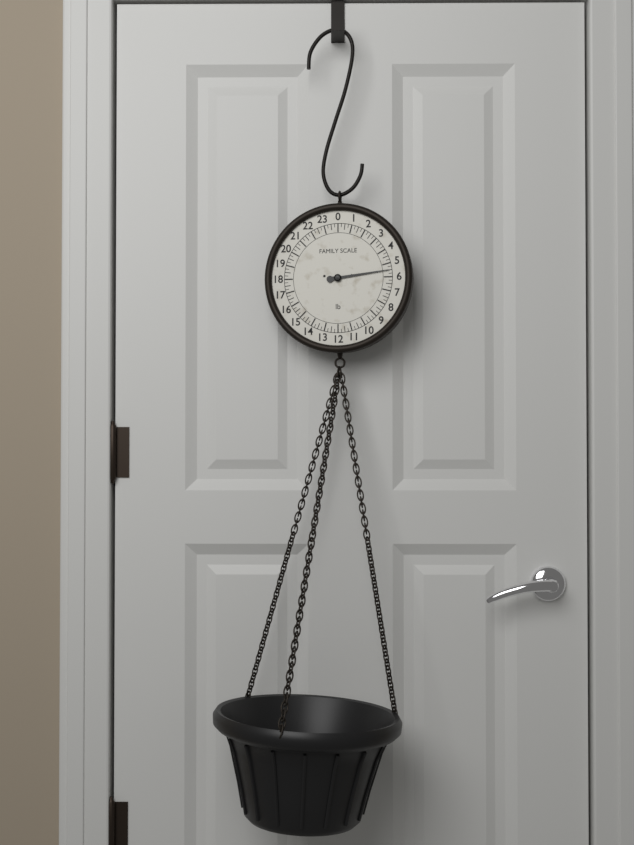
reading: 5.50 lb
